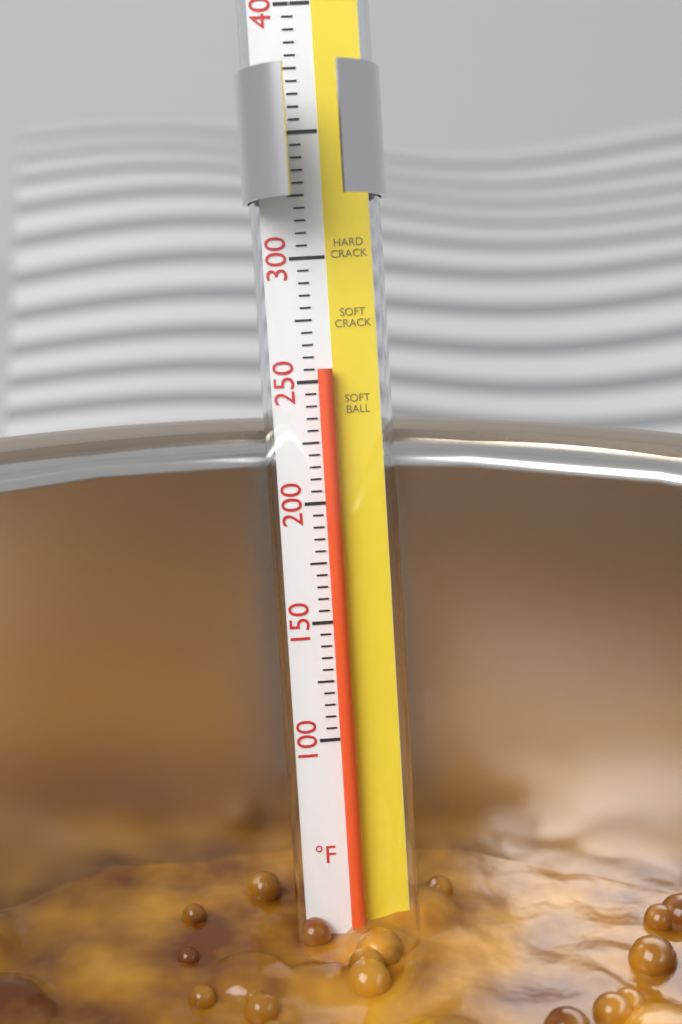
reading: 255 °F
